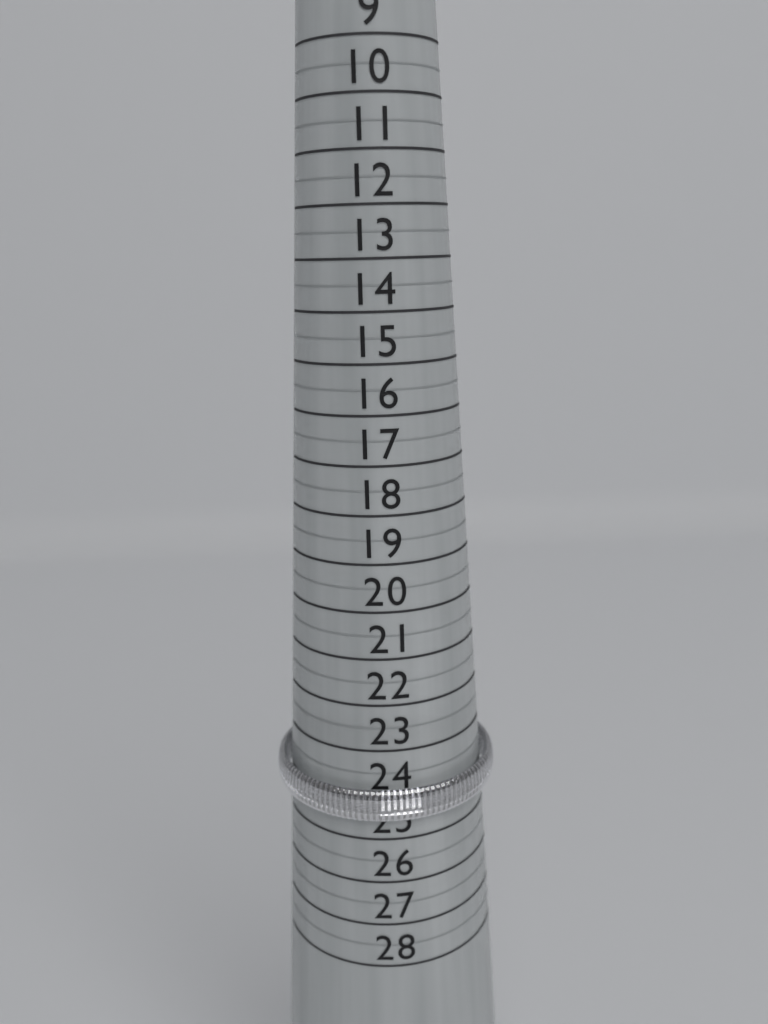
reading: 24.5 (no unit)
